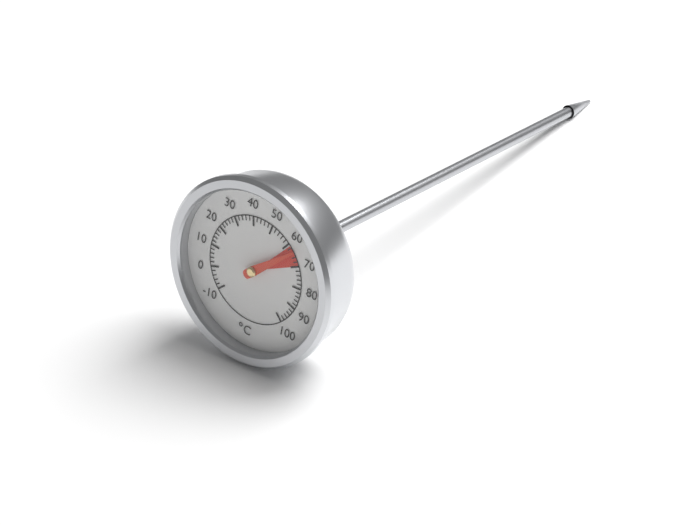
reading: 64 °C
